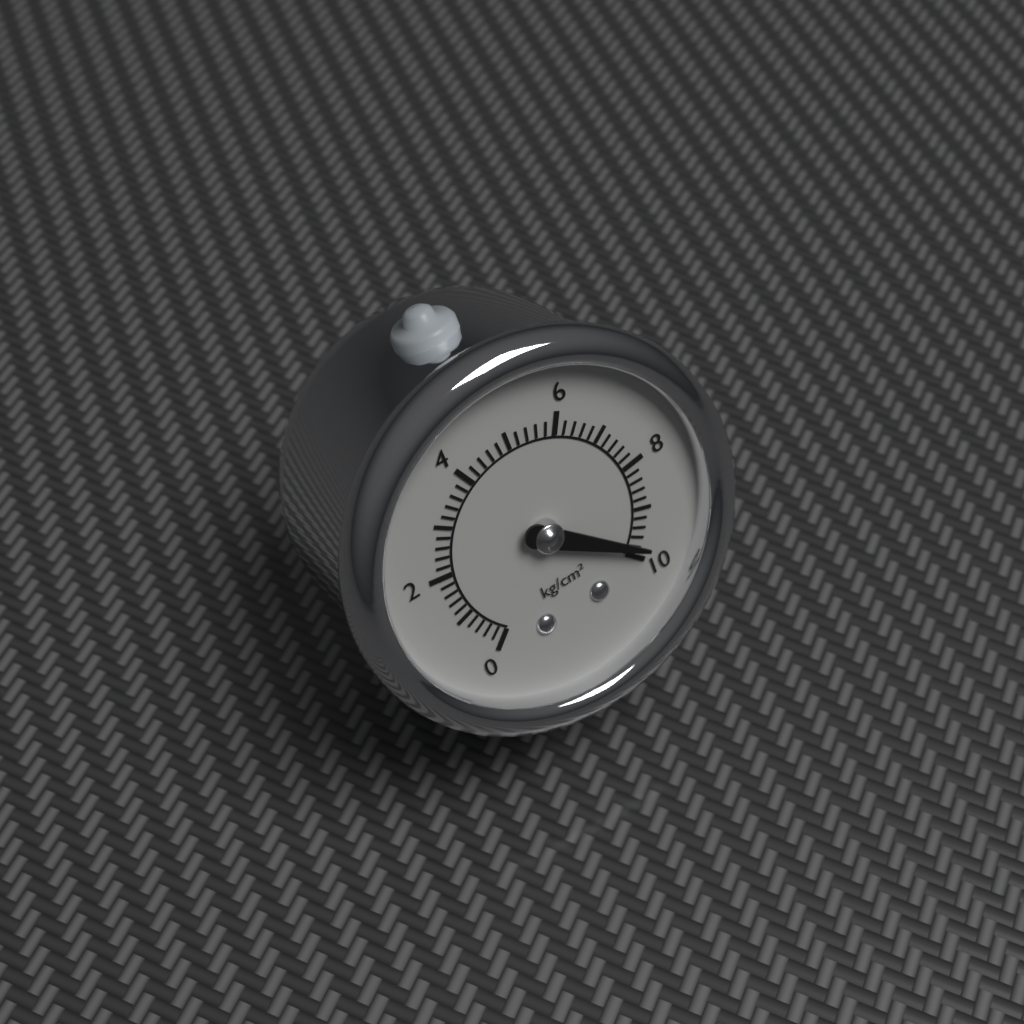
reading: 9.8 kg/cm²
